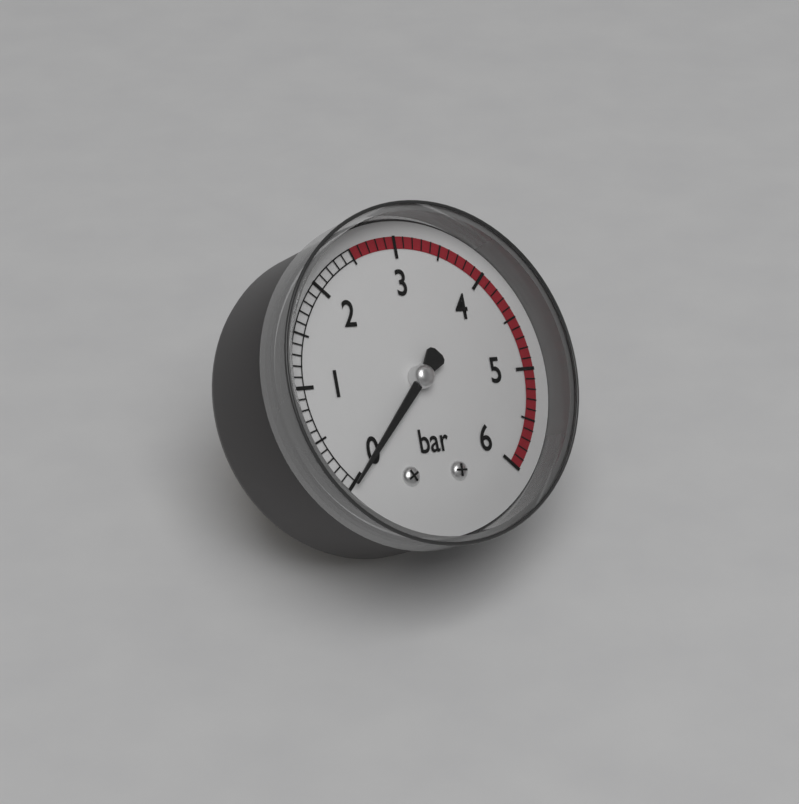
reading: 0.0 bar
